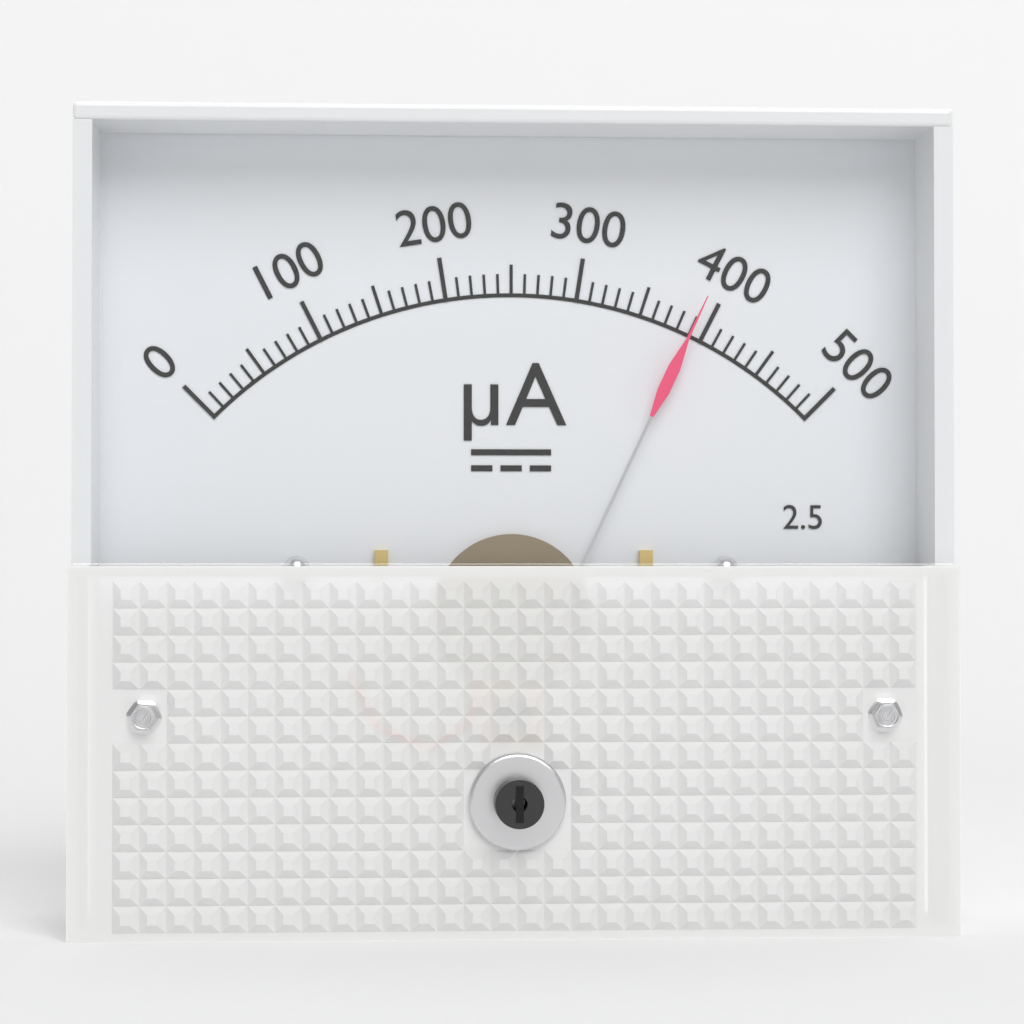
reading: 390 µA
